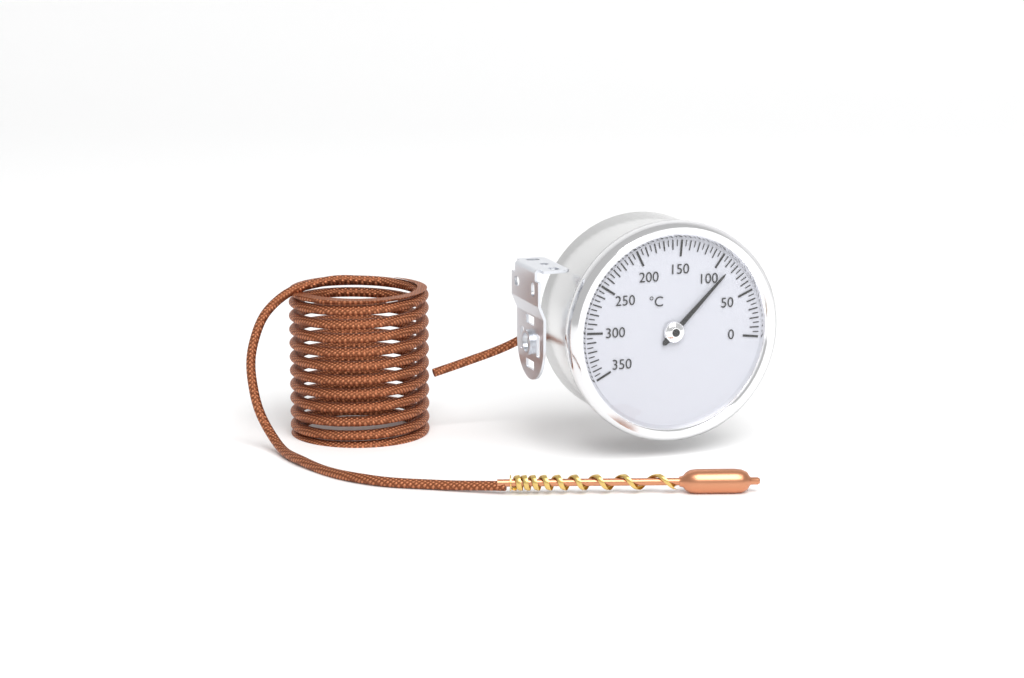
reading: 85 °C
